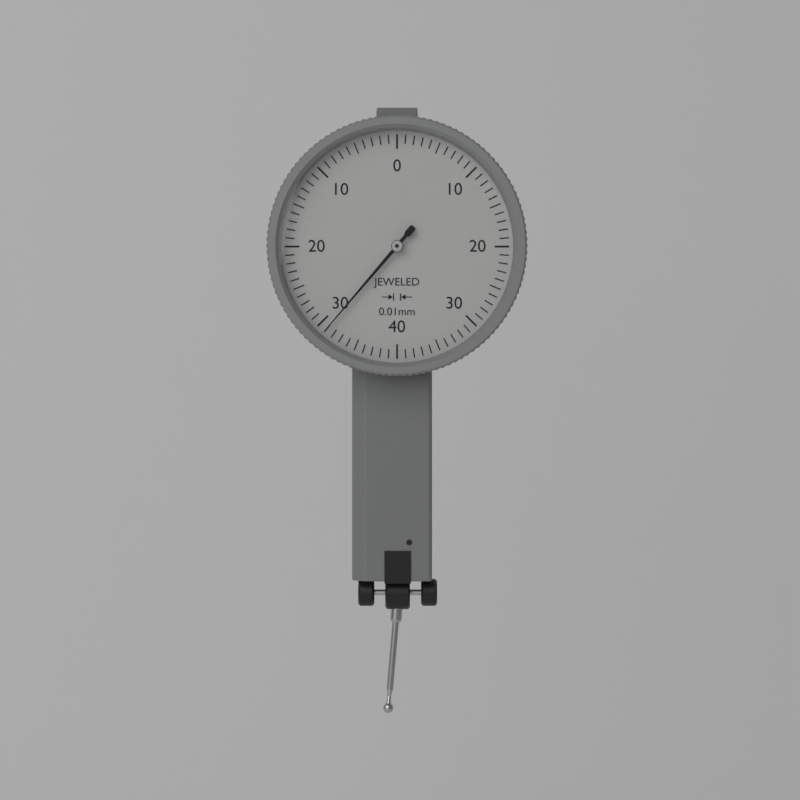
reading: 0.31 mm
